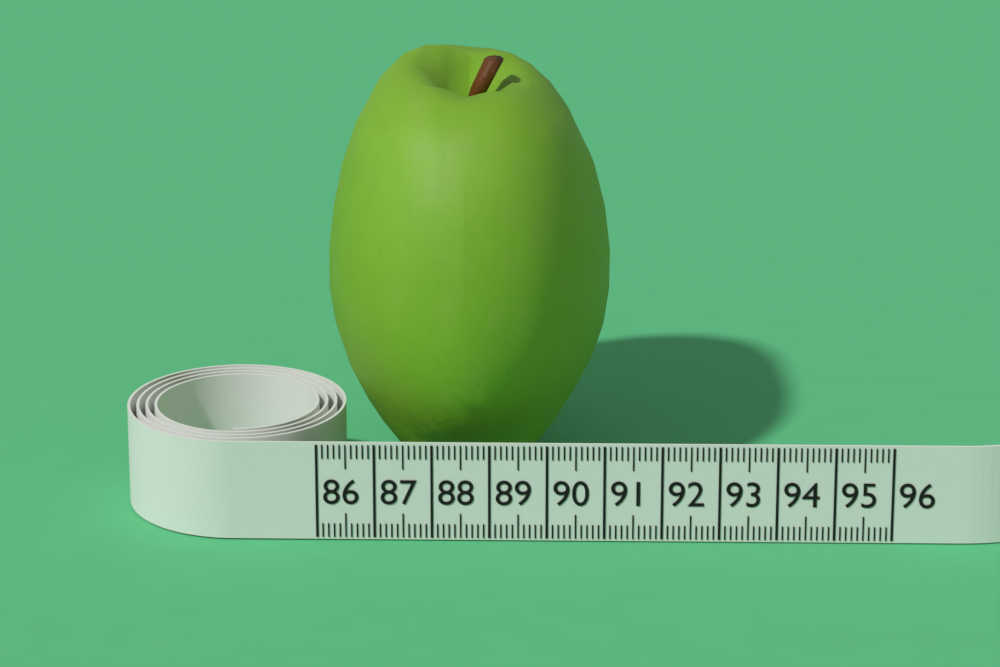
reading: 91.1 (no unit)
